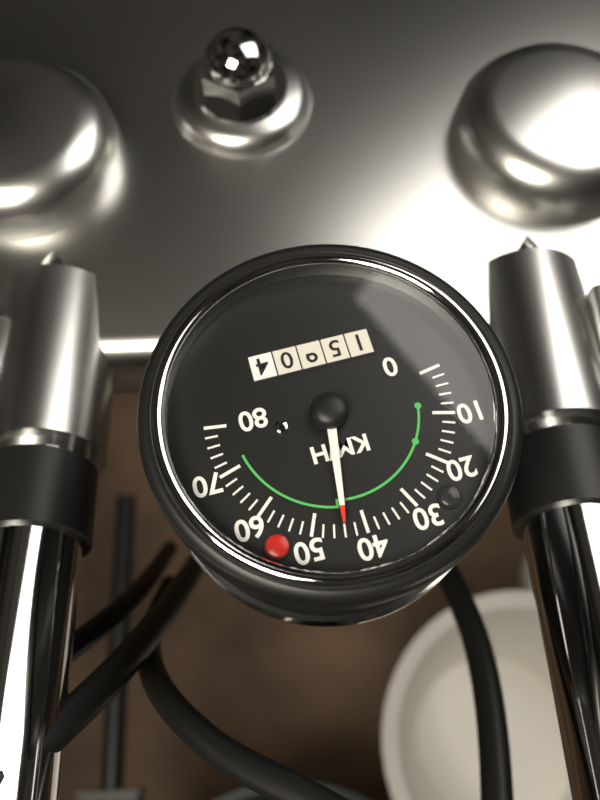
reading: 44 km/h
